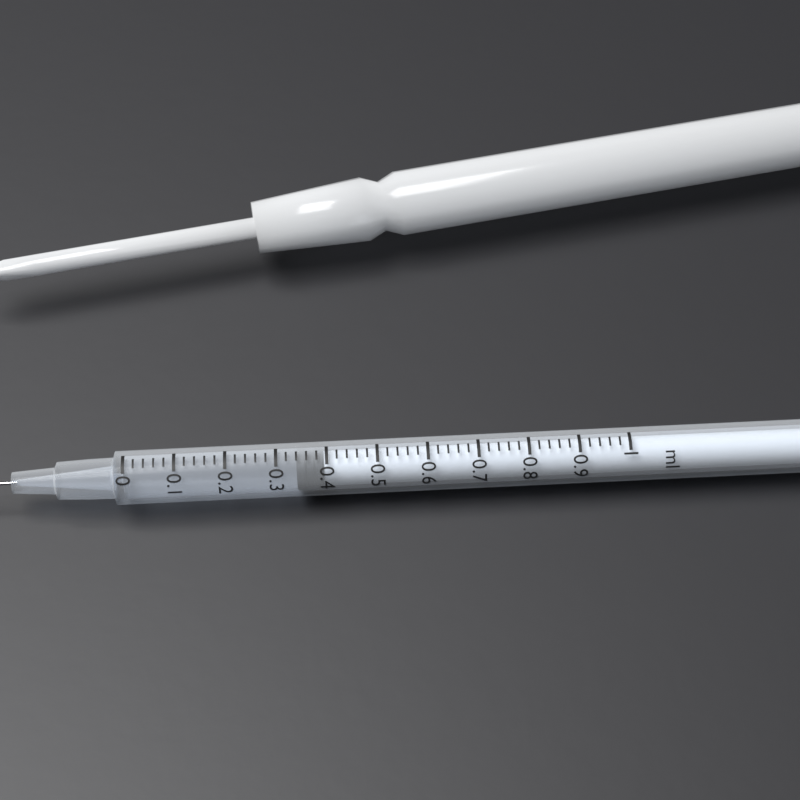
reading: 0.34 ml
